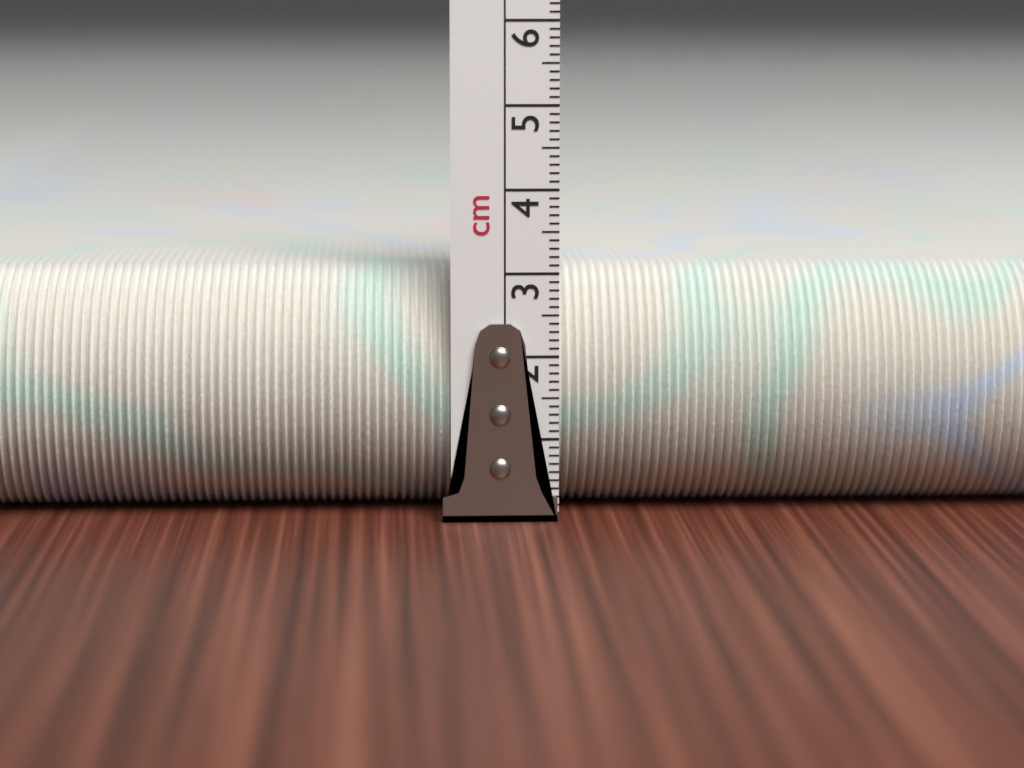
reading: 3.0 cm
